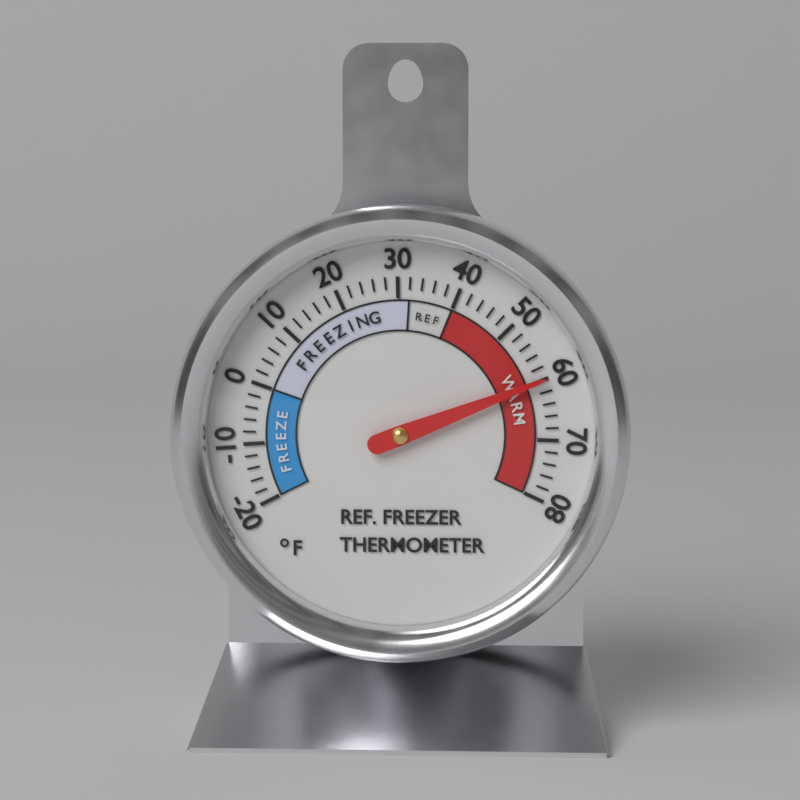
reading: 60 °F
